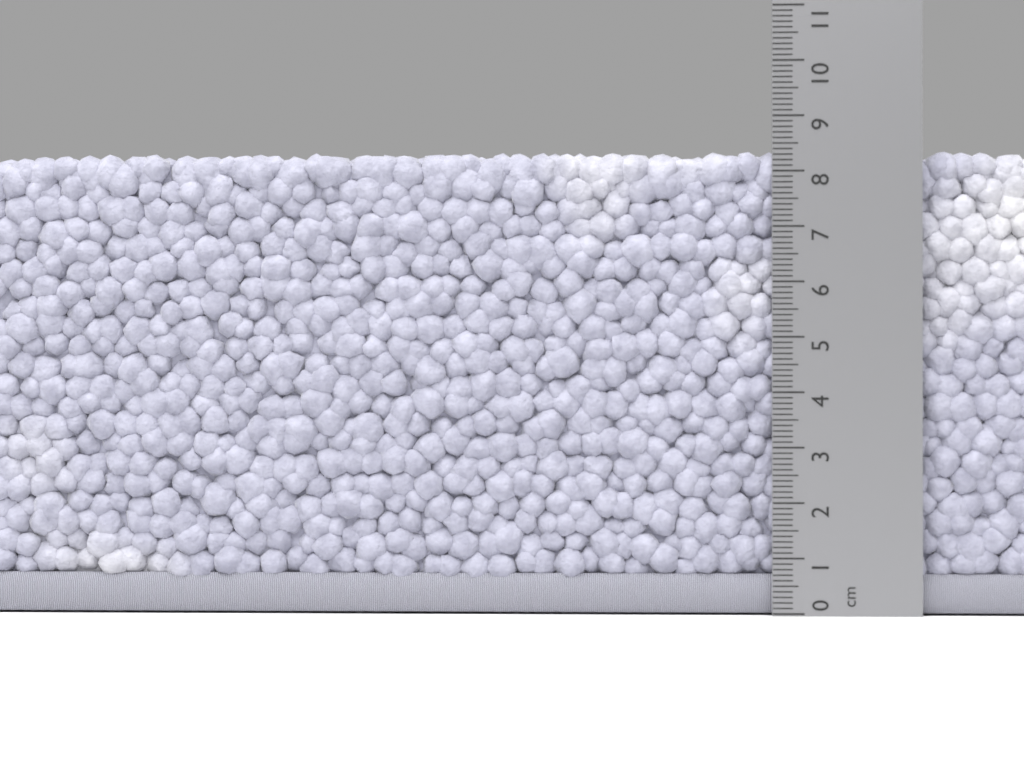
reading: 8.4 cm
